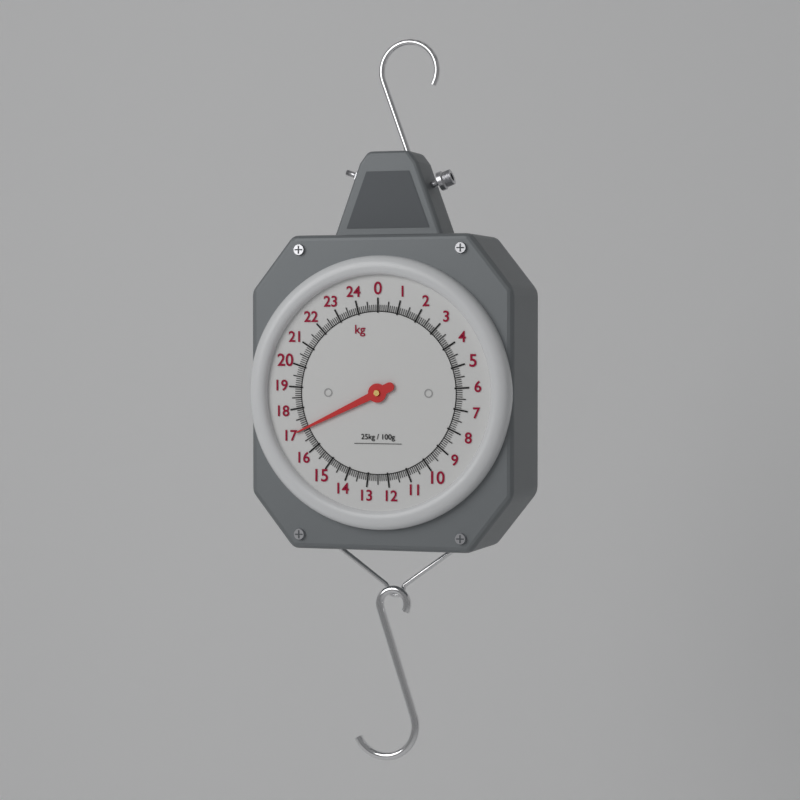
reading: 17.0 kg
